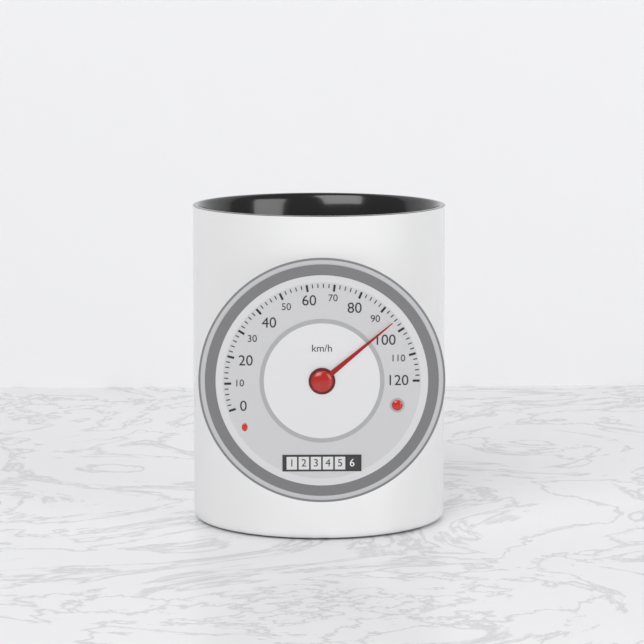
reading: 96 km/h
